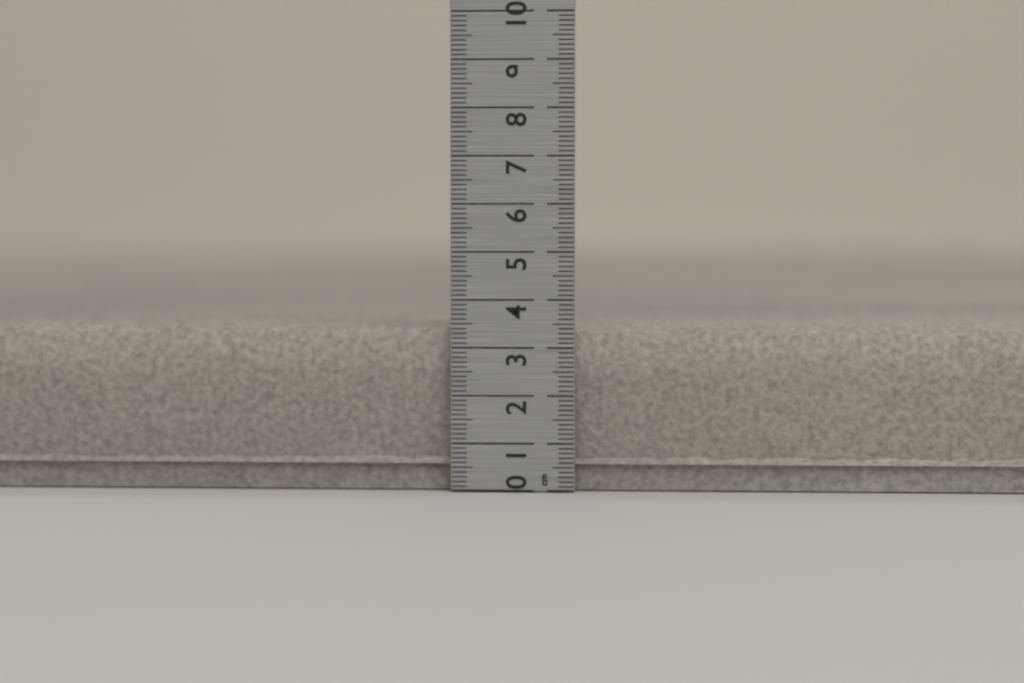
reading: 3.5 cm
